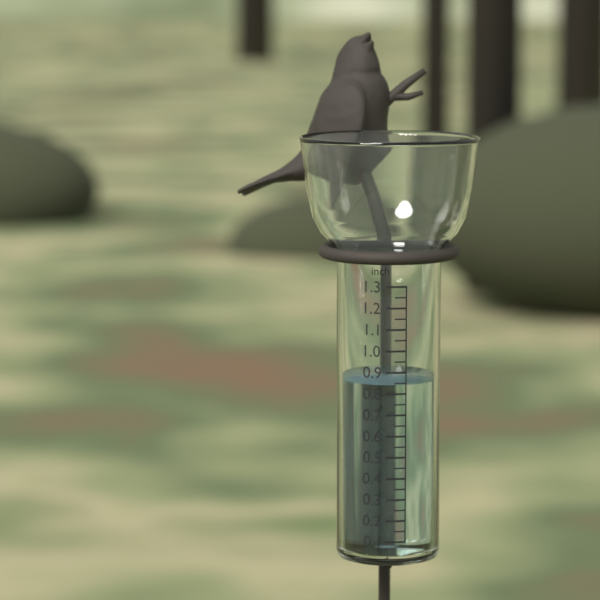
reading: 0.85 inch
